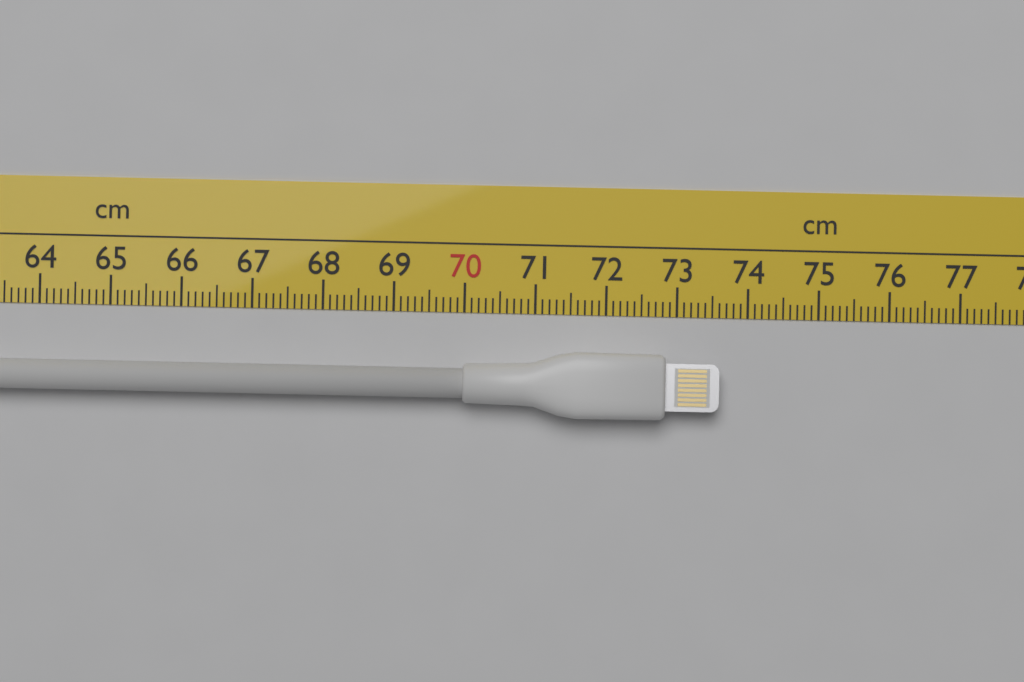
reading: 73.6 cm
